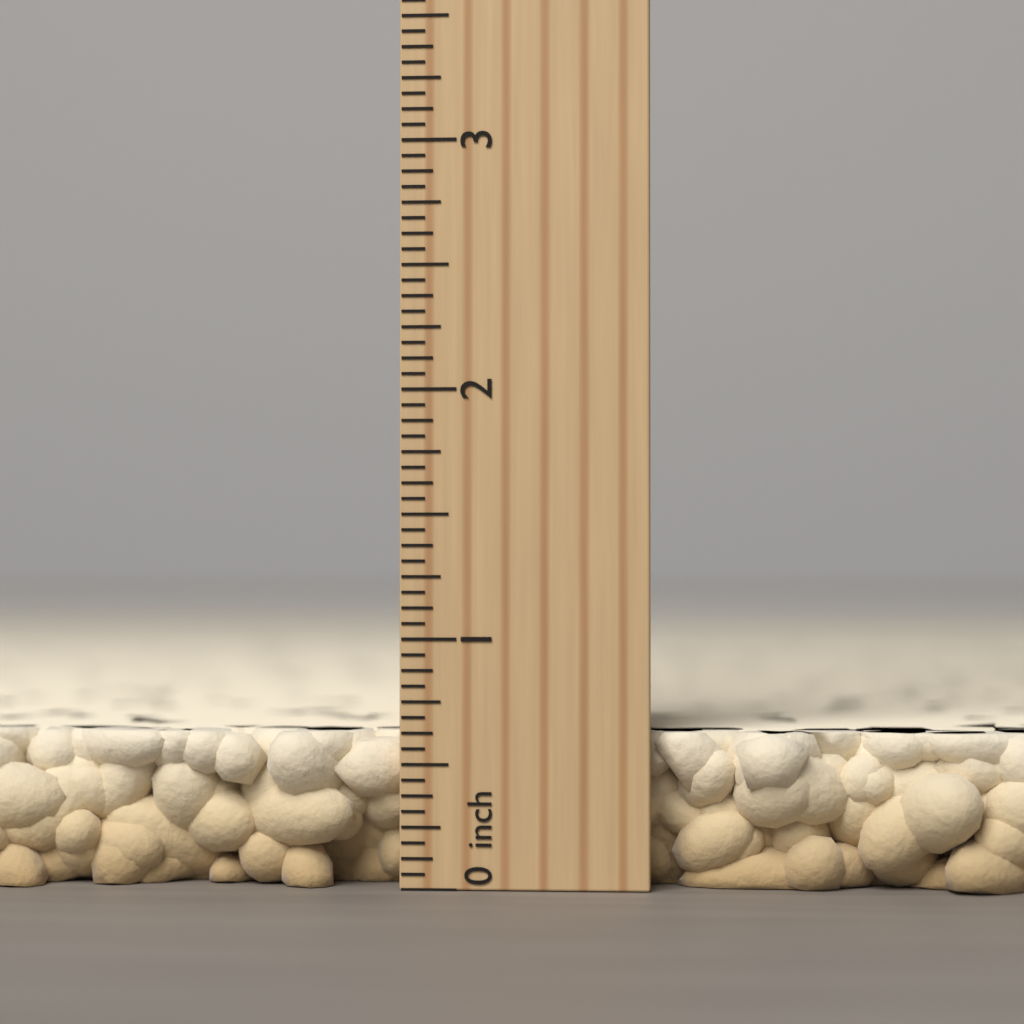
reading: 0.6250 inch
